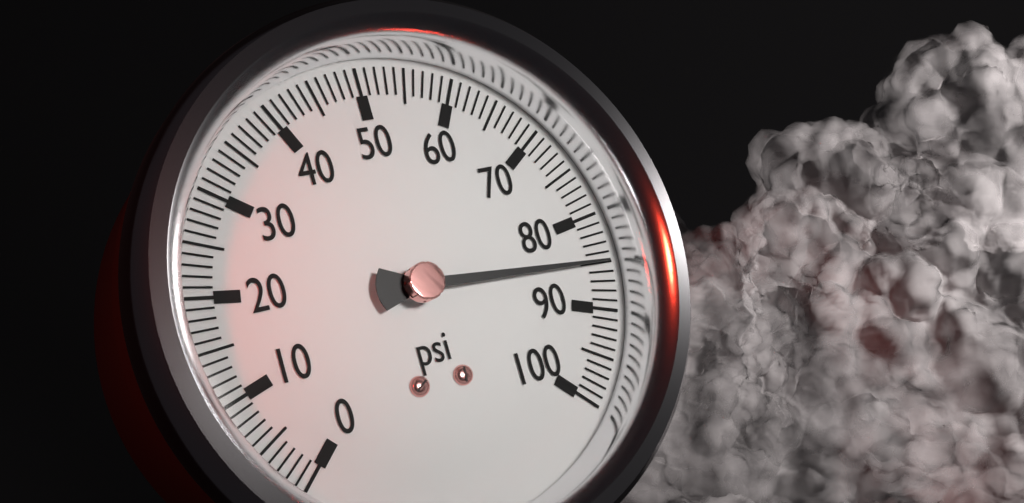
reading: 85 psi
